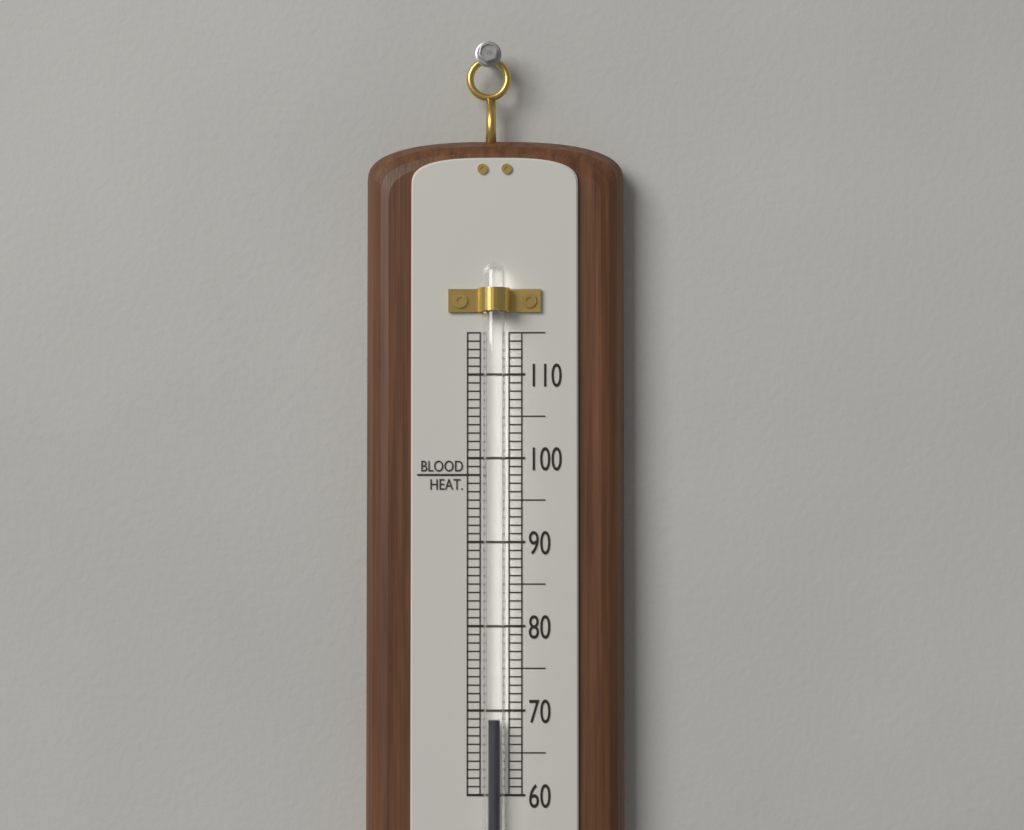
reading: 69 (no unit)
